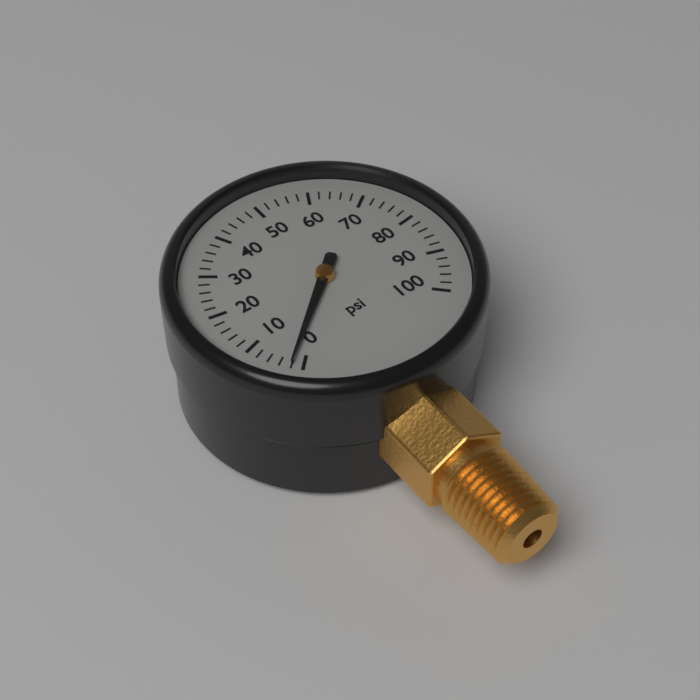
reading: 2 psi
